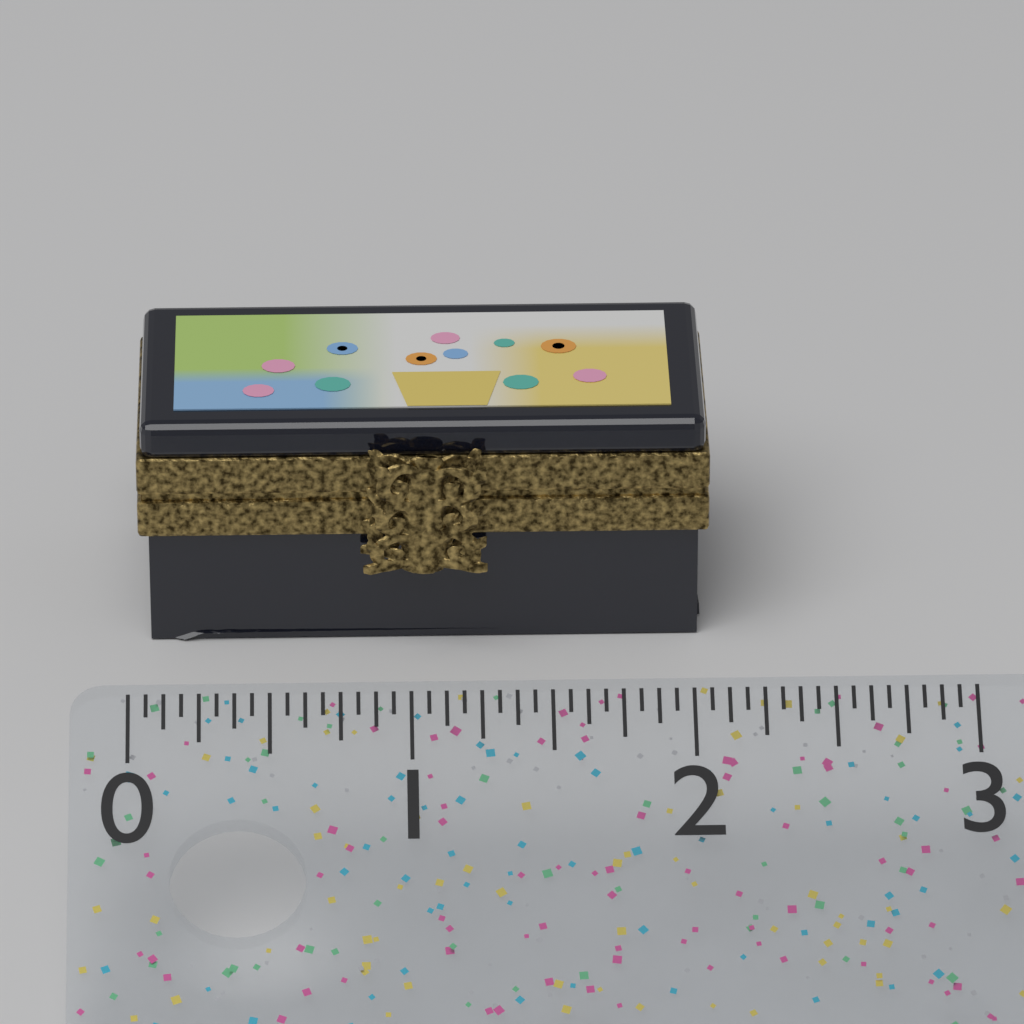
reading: 2.1250 (no unit)
